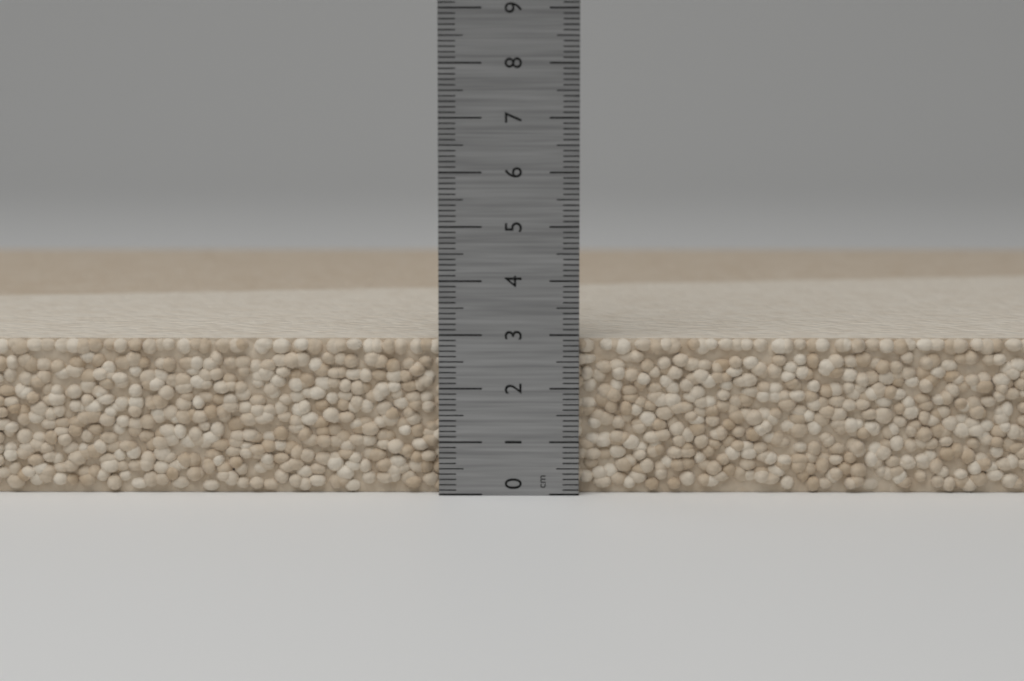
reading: 2.9 cm
